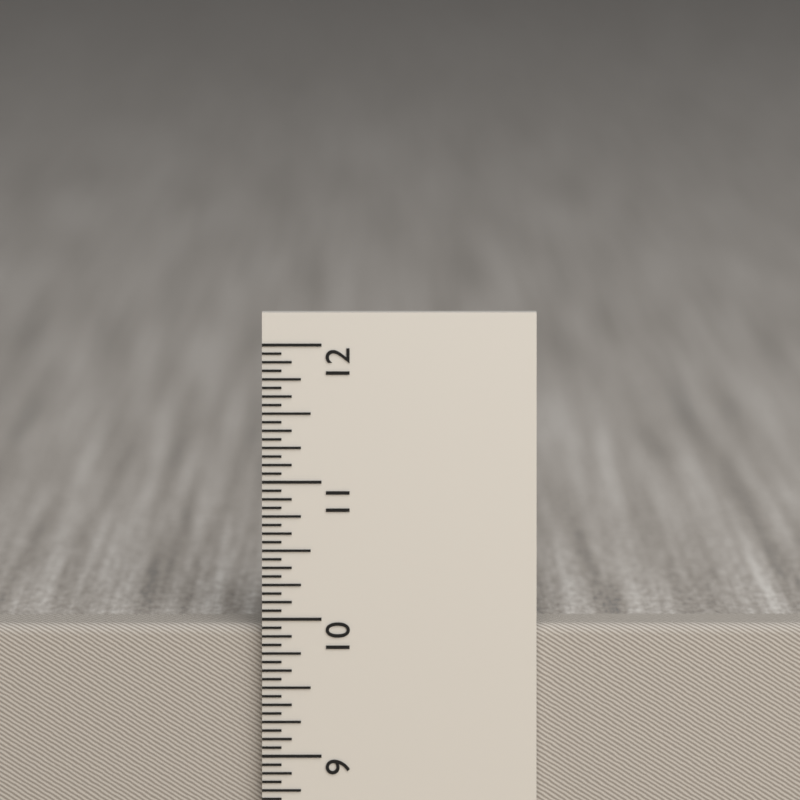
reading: 9.9375 in
